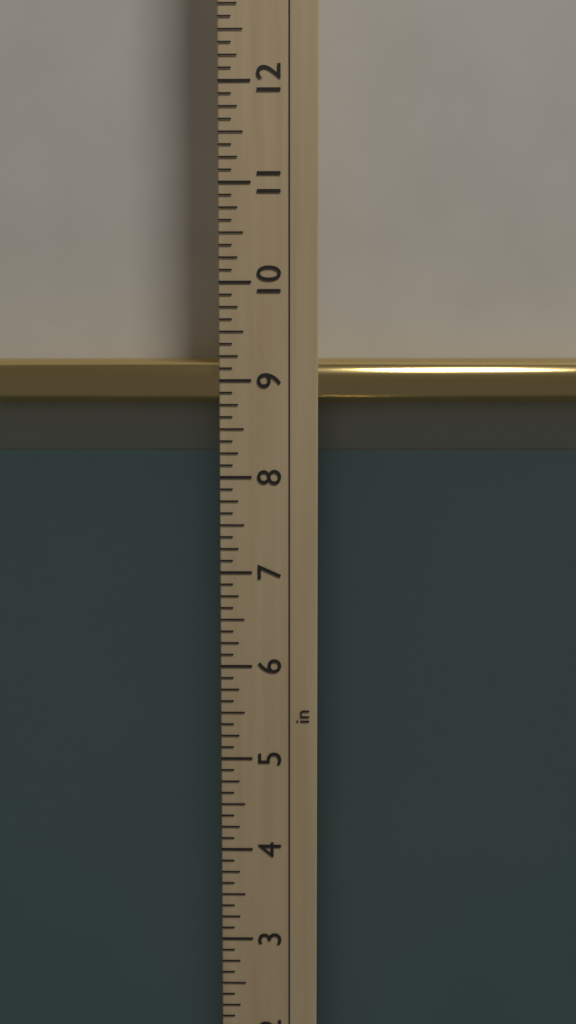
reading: 9.250 in
